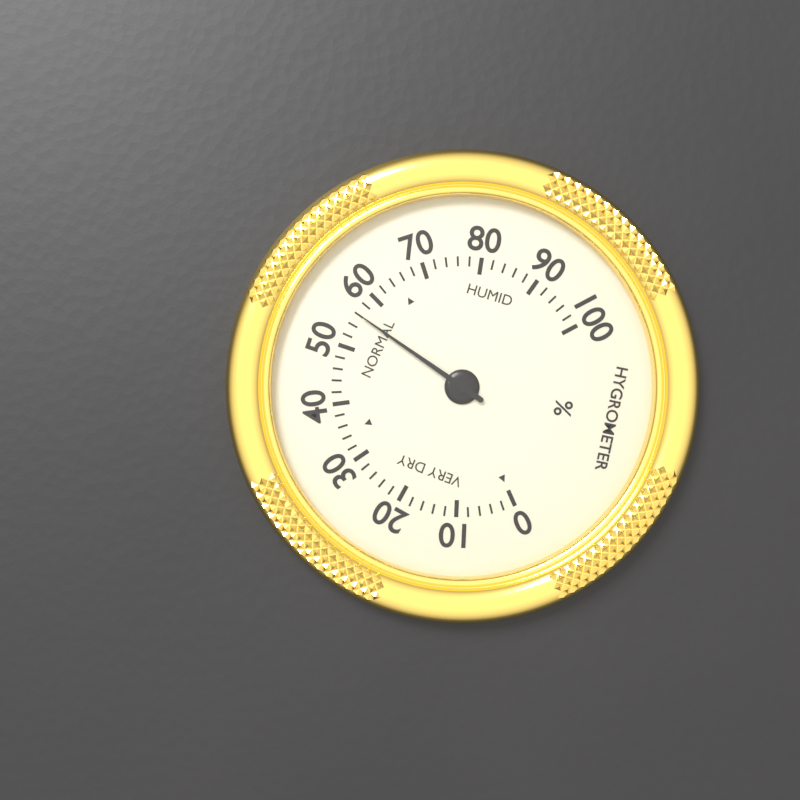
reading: 56 %
